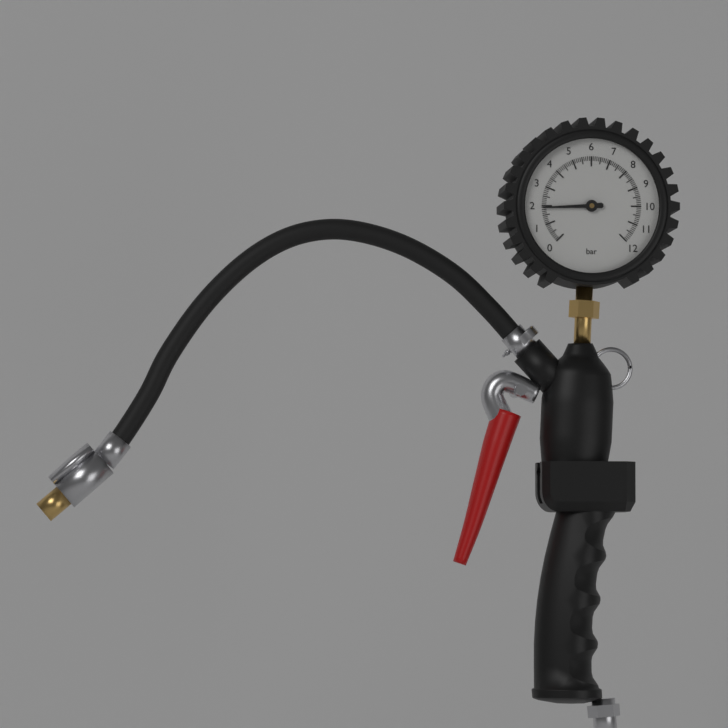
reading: 1.9 bar
